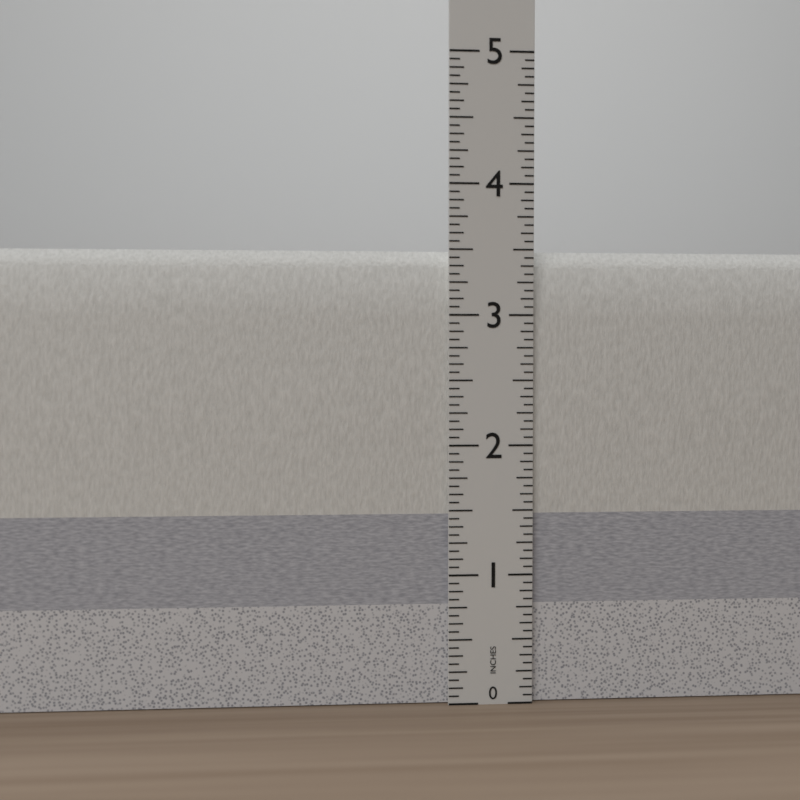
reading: 3.5000 in
